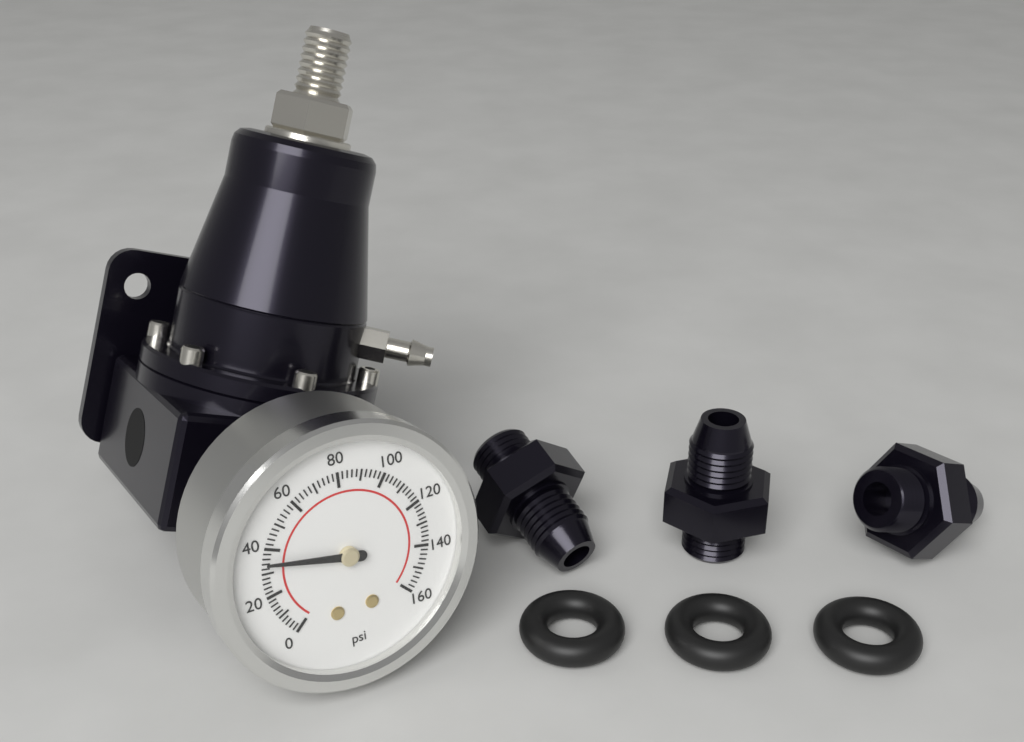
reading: 34 psi
